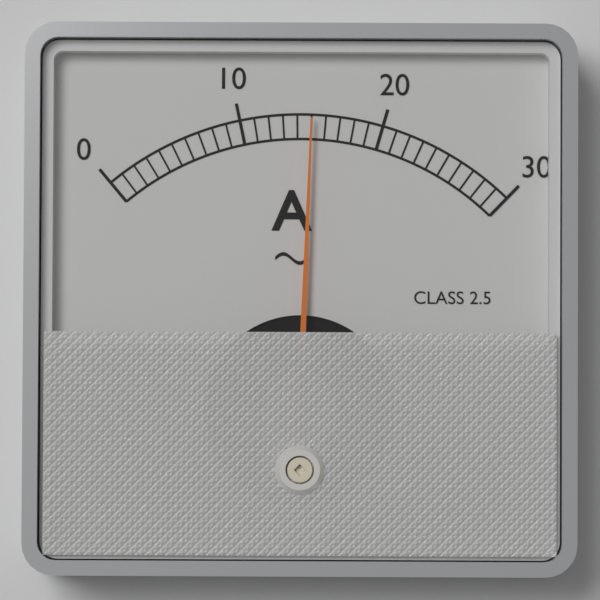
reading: 15 A
